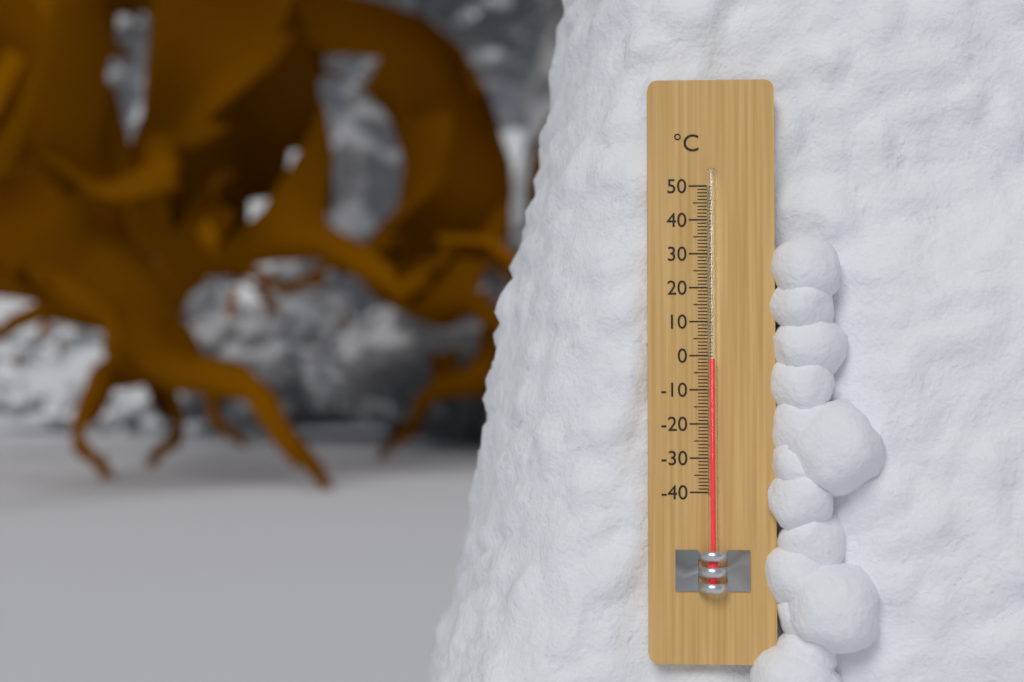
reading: -1 °C
